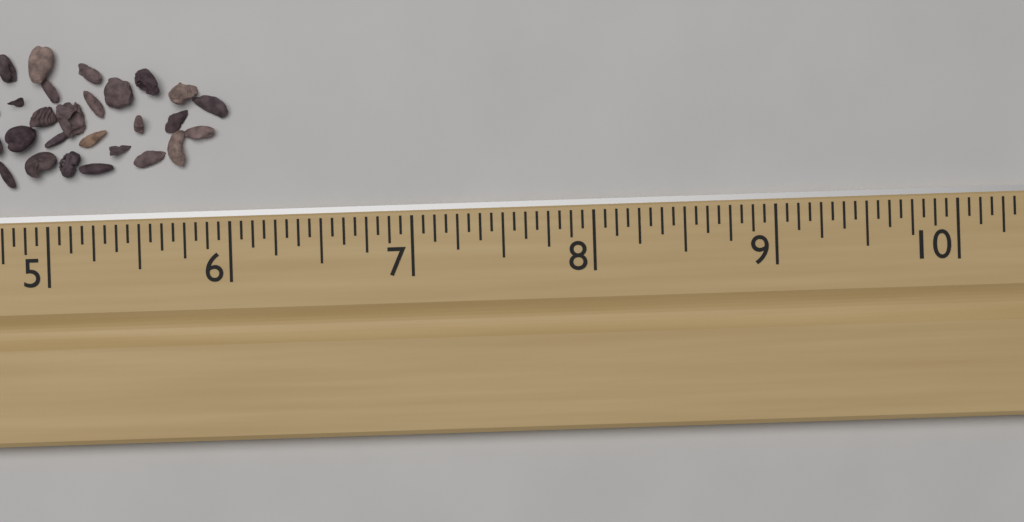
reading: 6.0000 in
